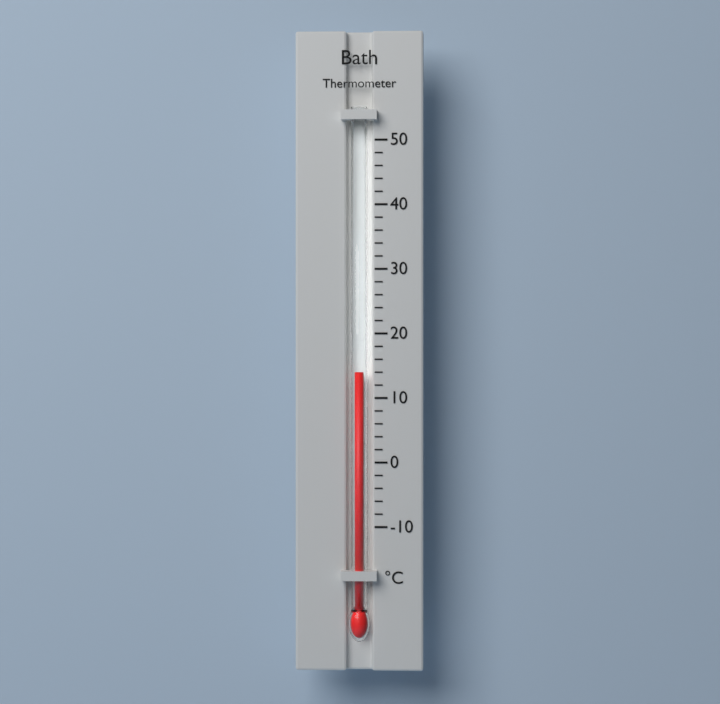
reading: 14 °C
